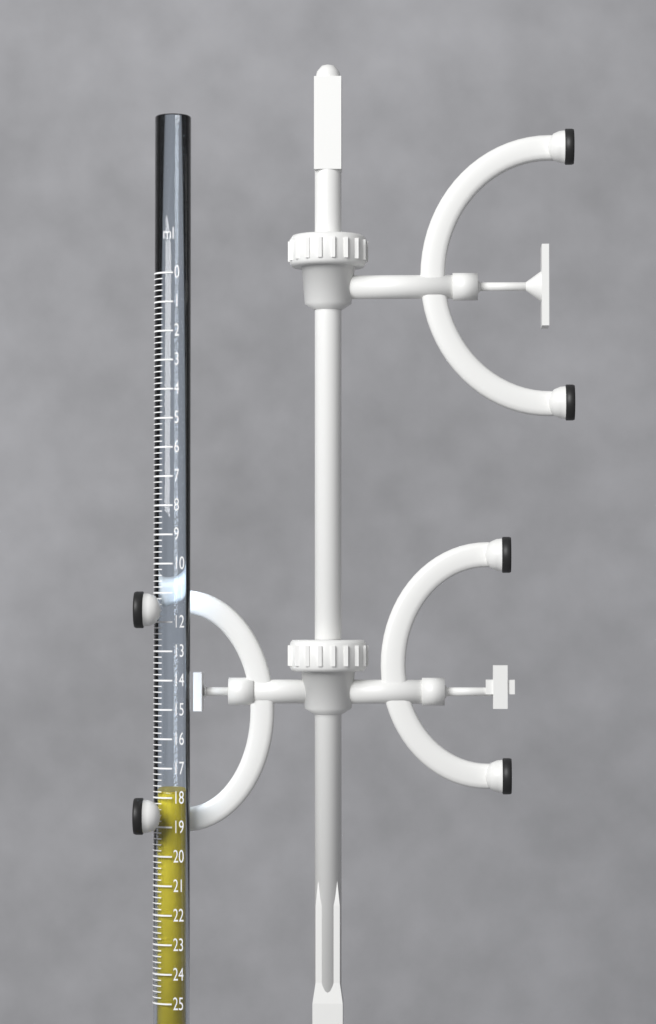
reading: 17.8 ml
